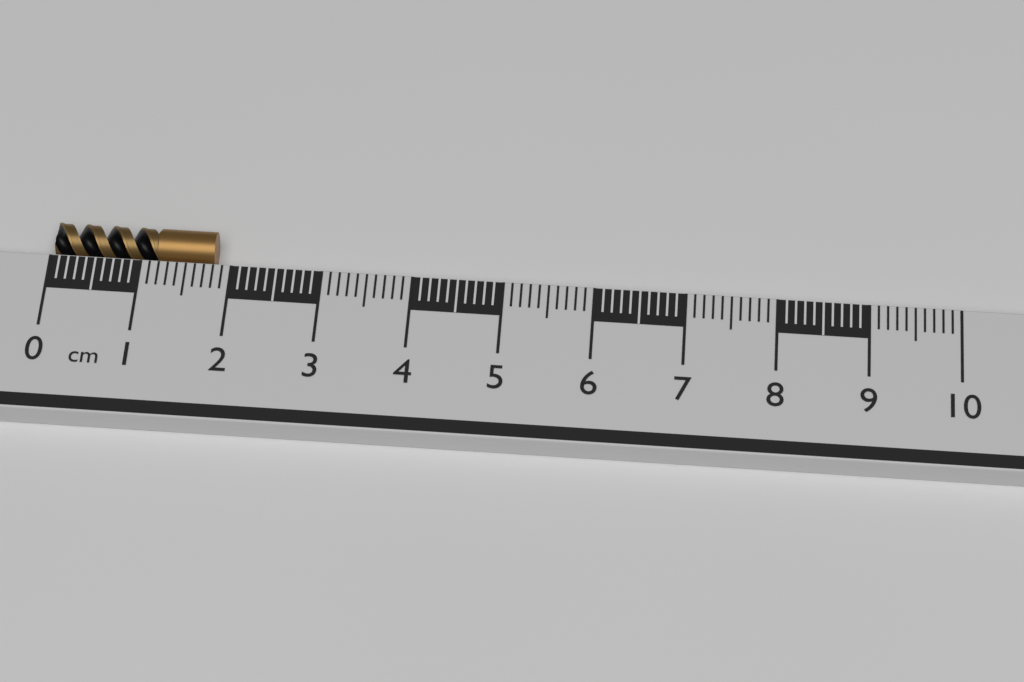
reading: 1.8 cm
